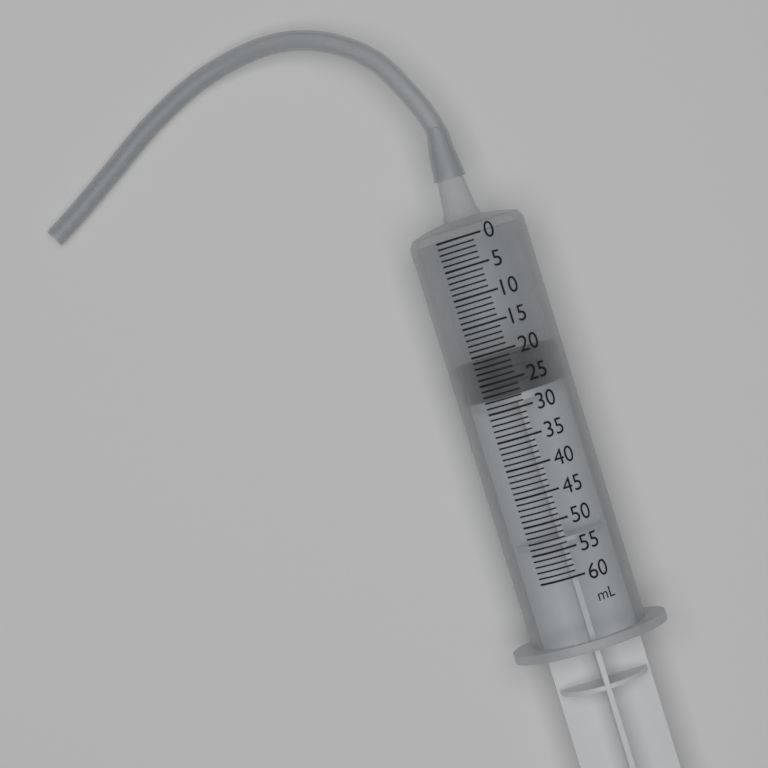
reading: 21 ml
